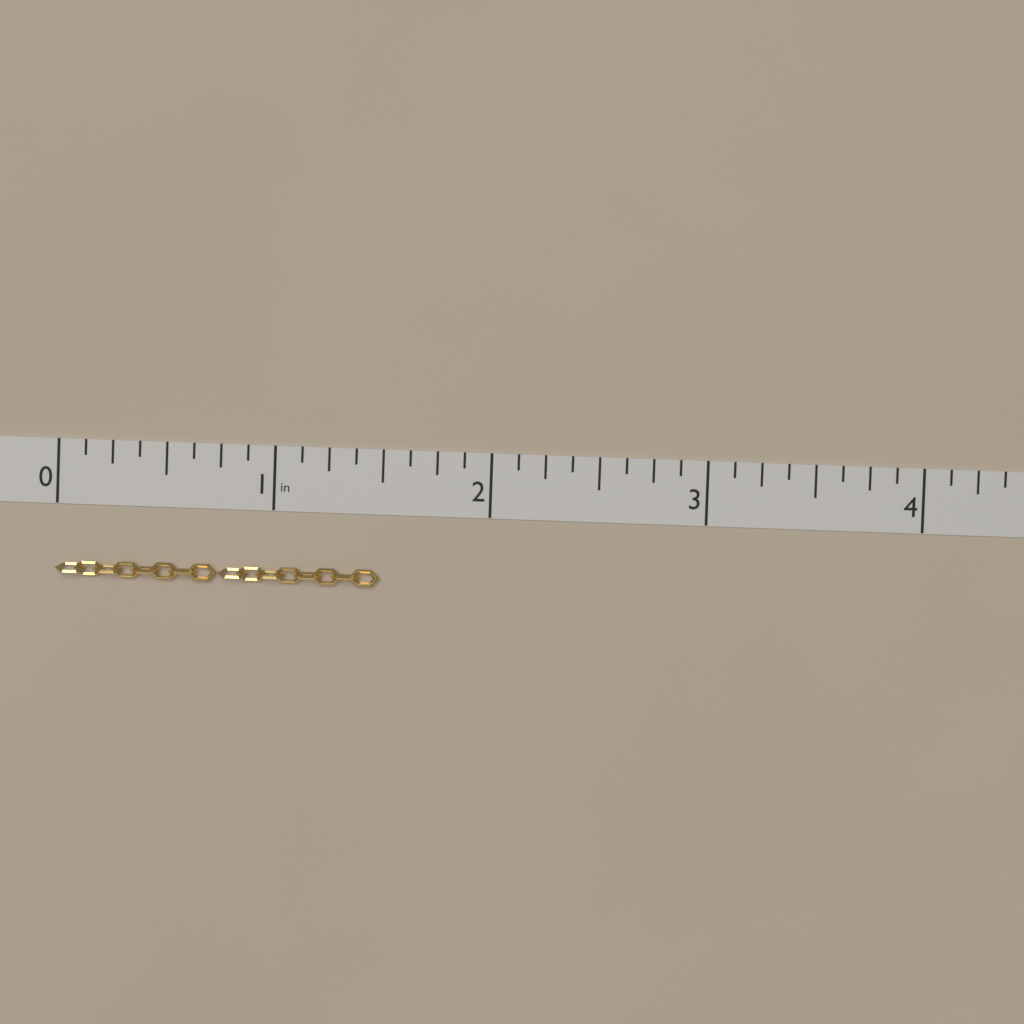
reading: 1.500 in
